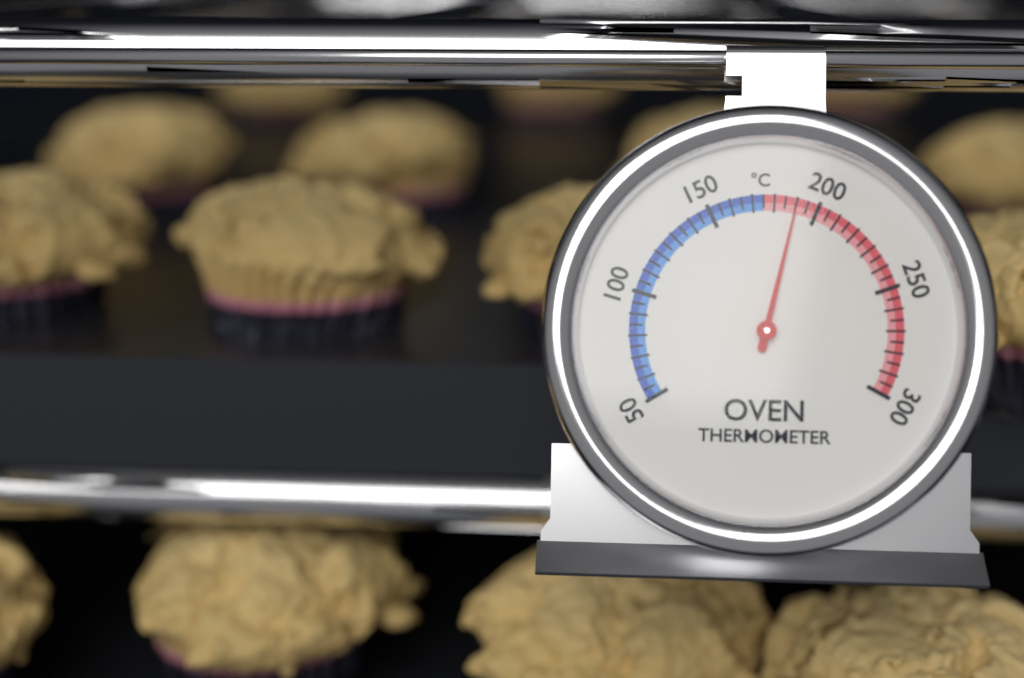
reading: 190 °C
